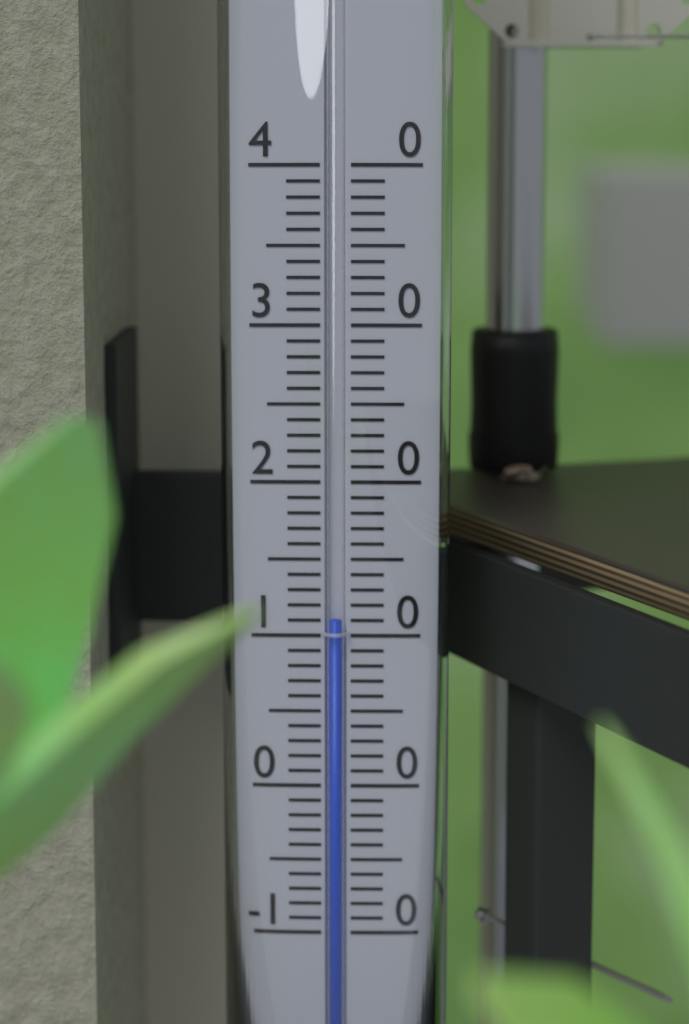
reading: 11 (no unit)
